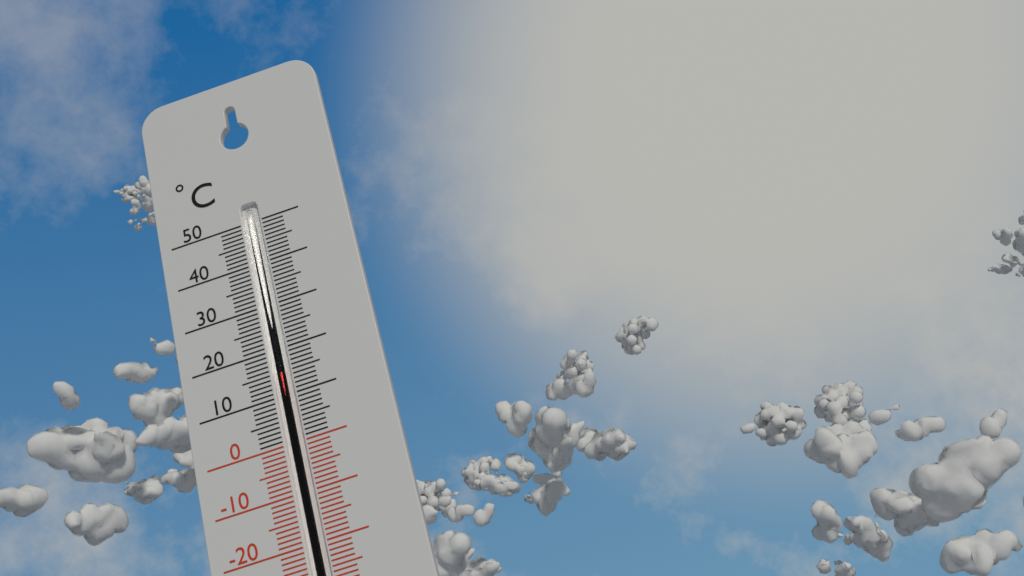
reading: 15 °C
